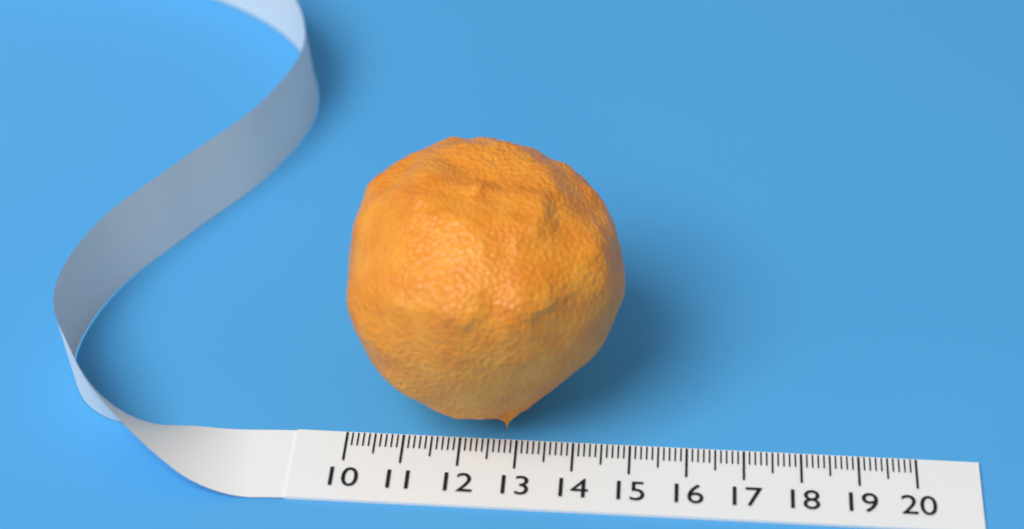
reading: 14.8 (no unit)
